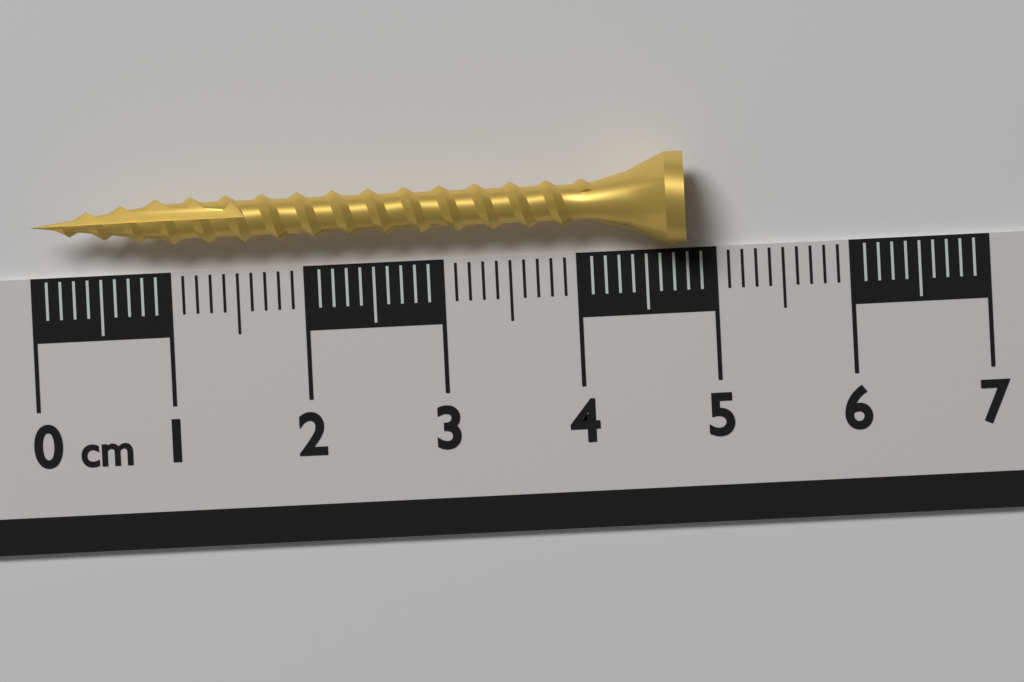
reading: 4.8 cm
